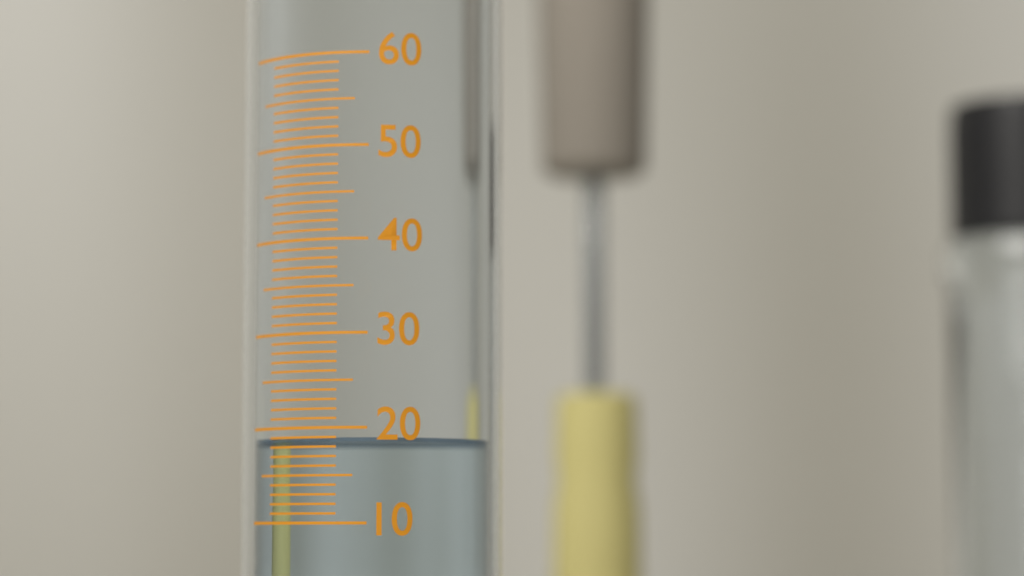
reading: 19 (no unit)
